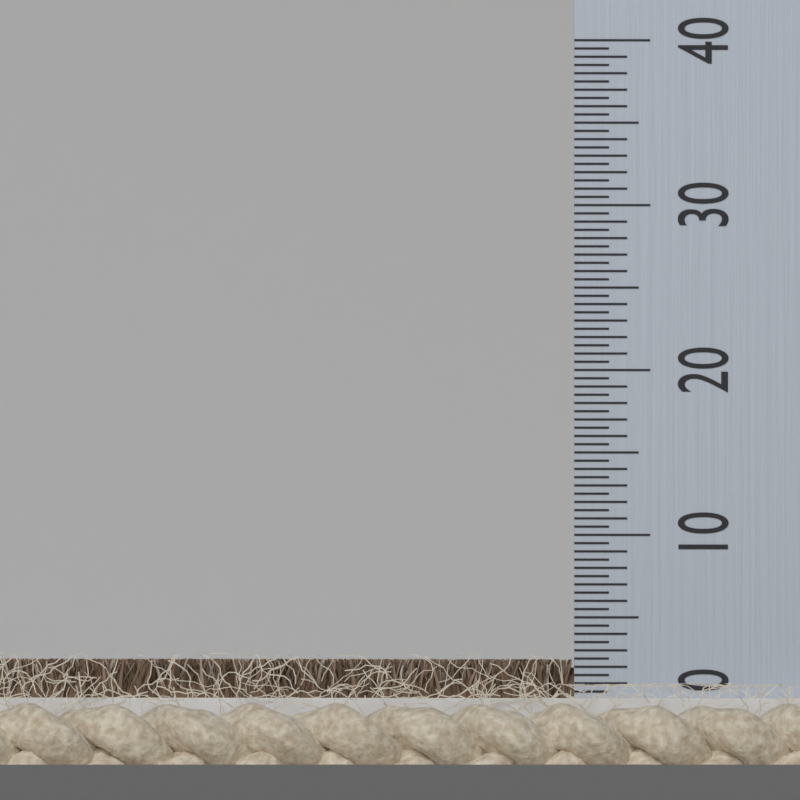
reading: 2.5 (no unit)
